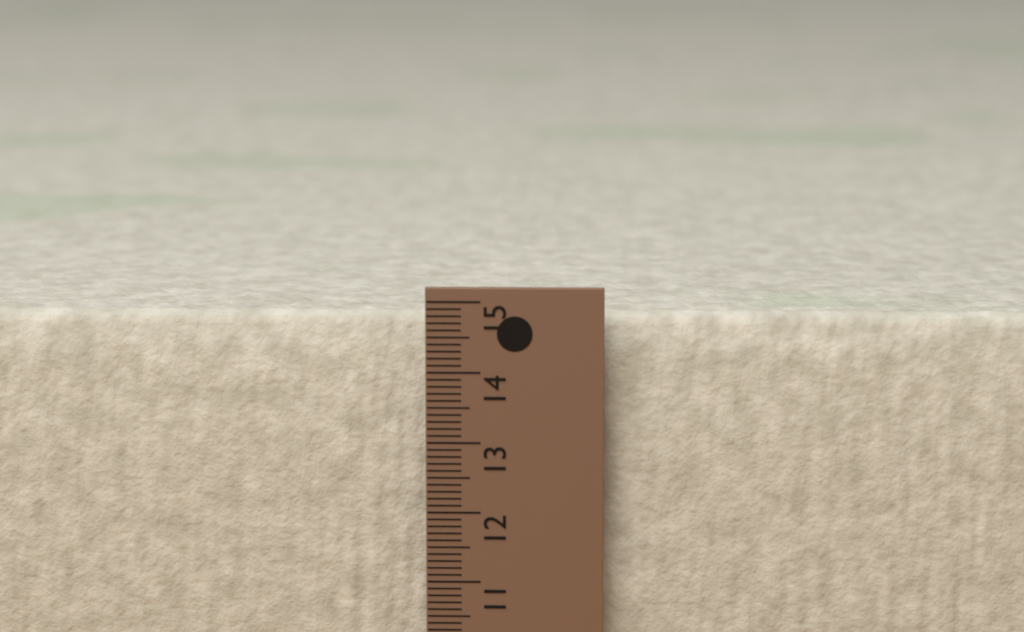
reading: 14.8 cm
